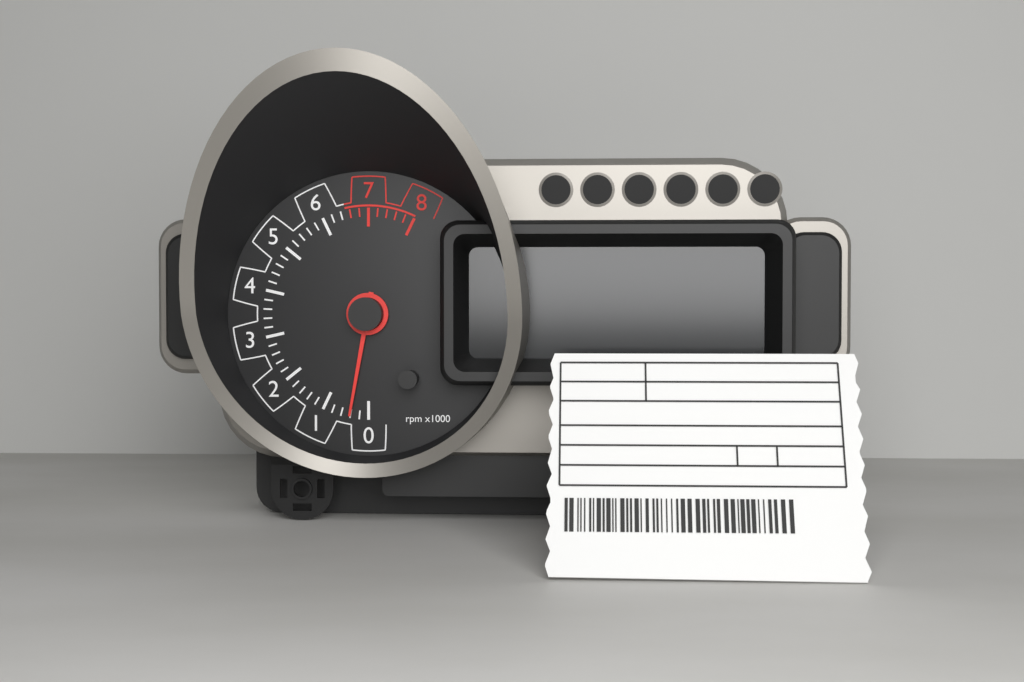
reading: 0.4 rpm x1000
